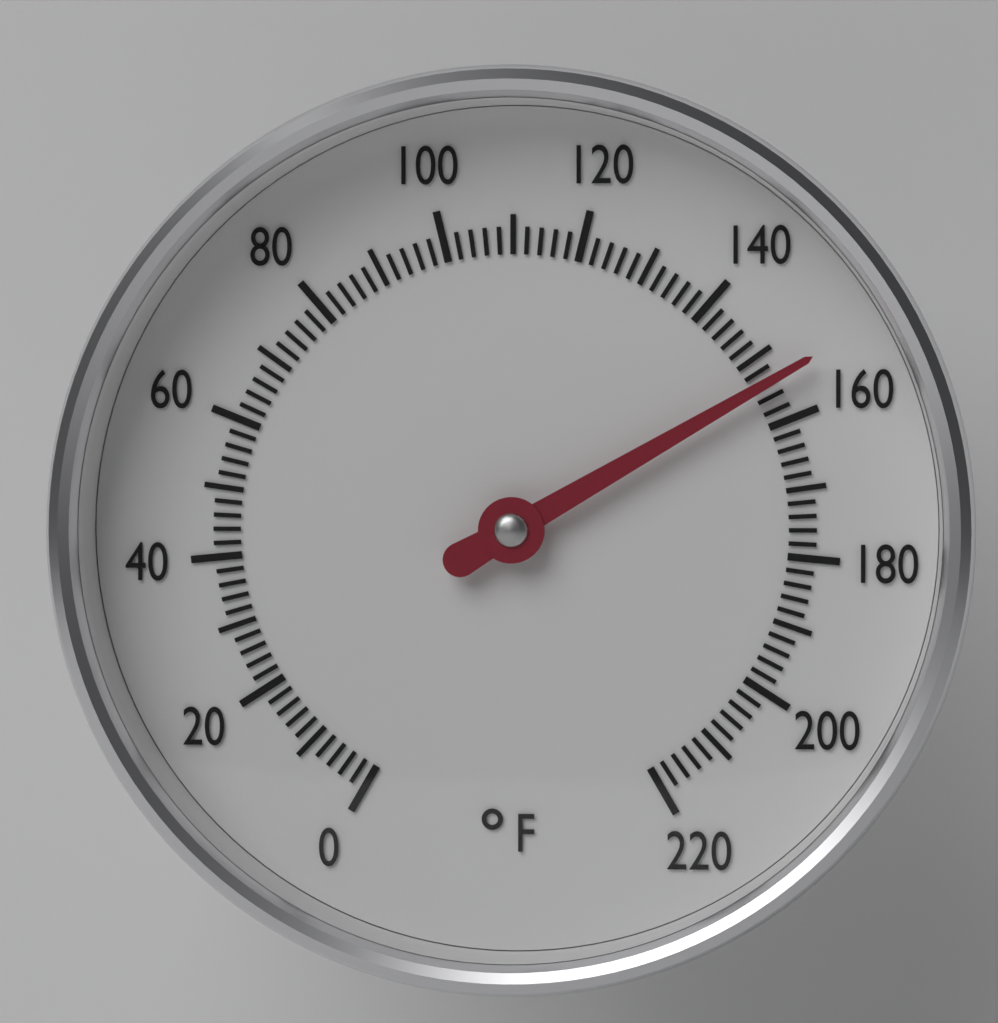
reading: 154 °F
